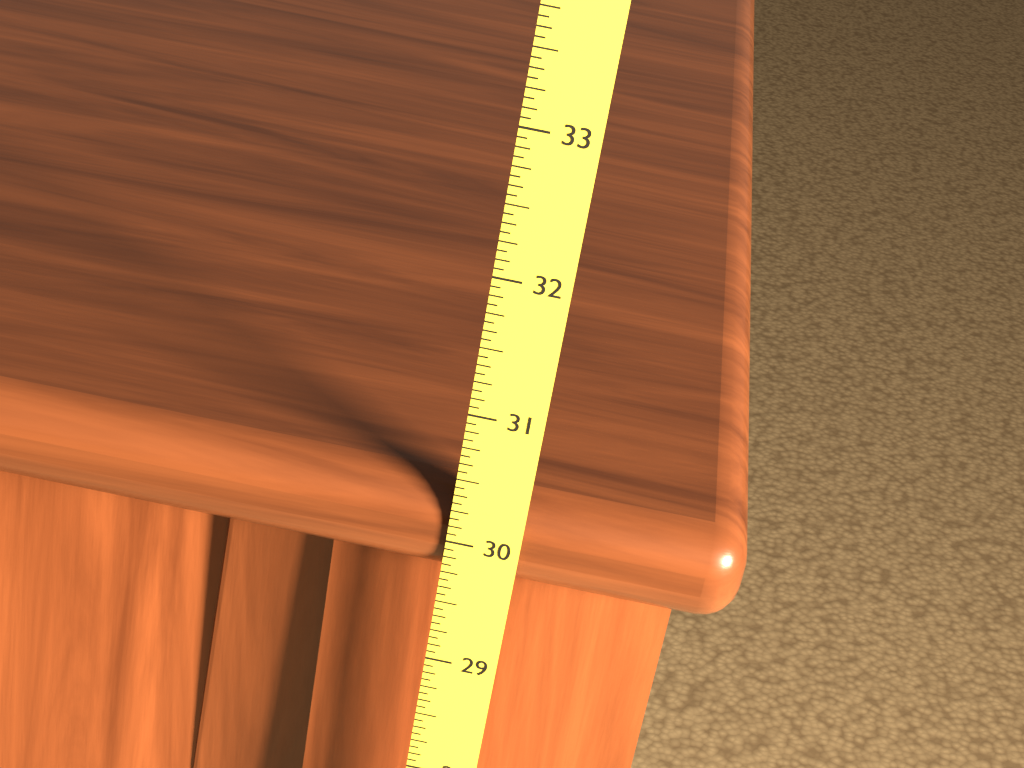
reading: 30.3750 (no unit)
